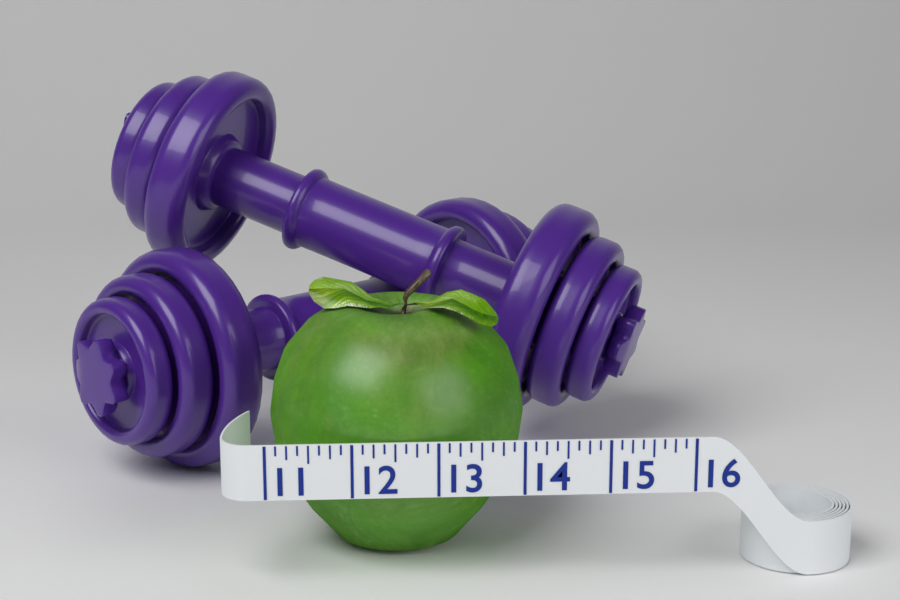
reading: 14.125 (no unit)
